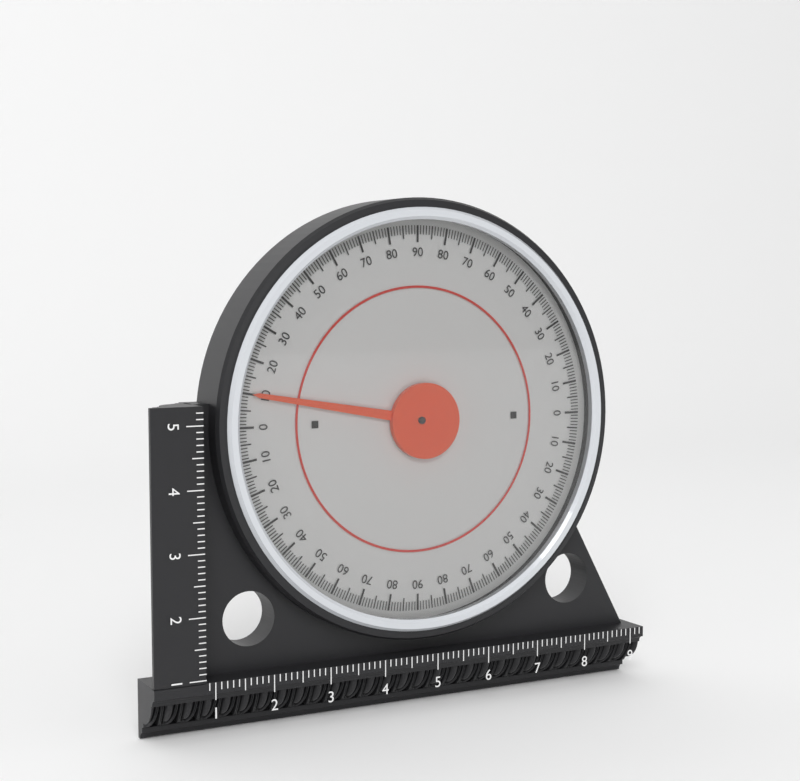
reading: 10 (no unit)
